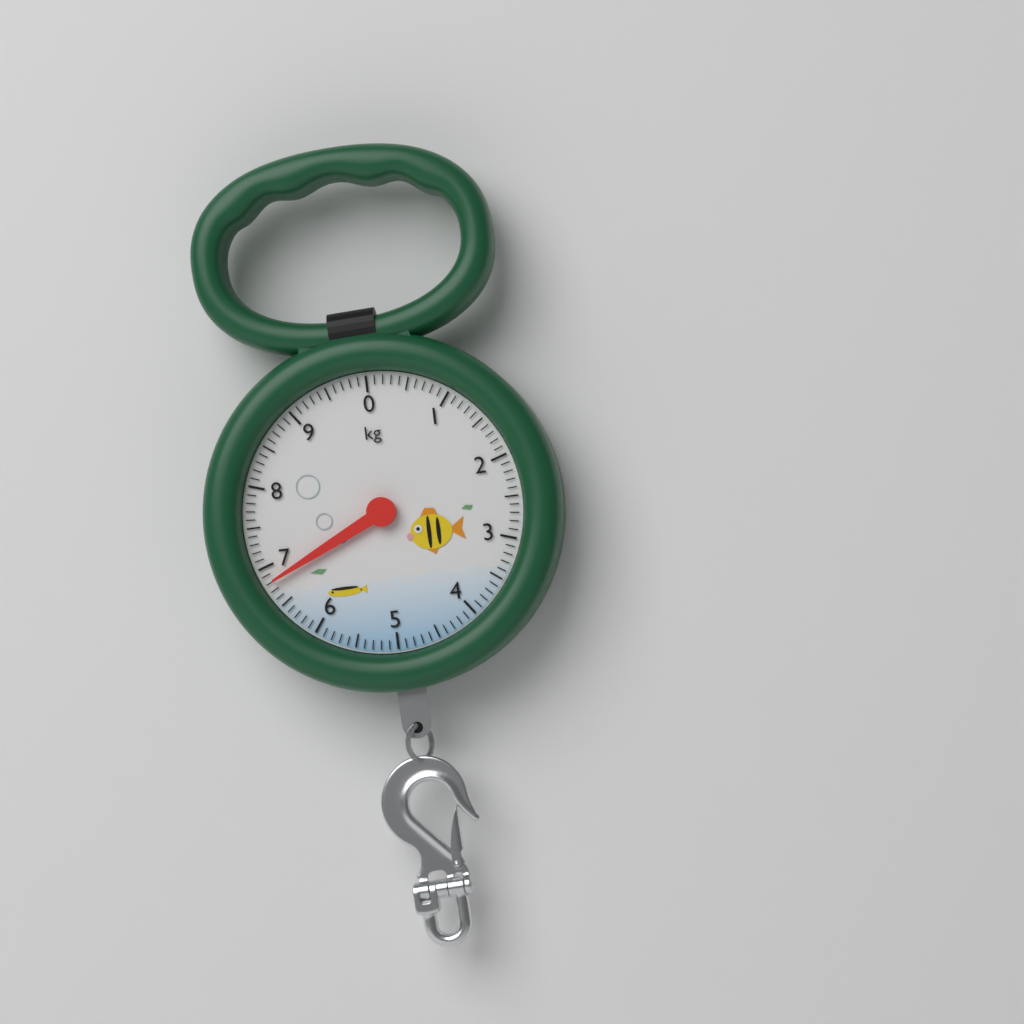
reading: 6.8 kg
